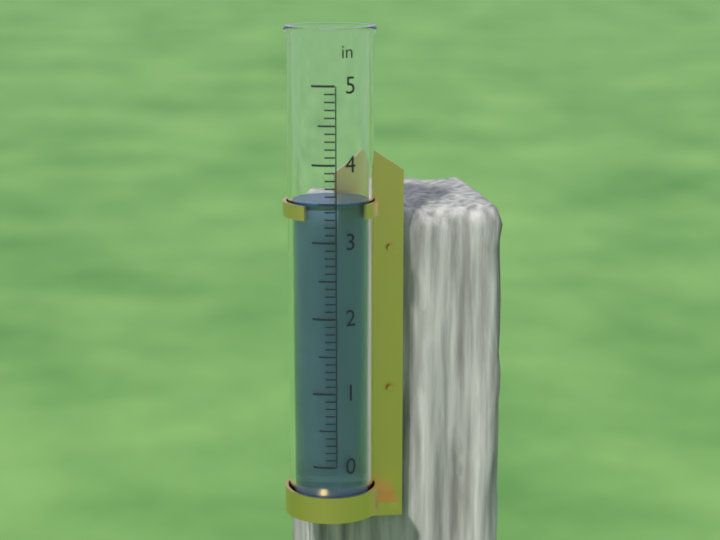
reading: 3.5 in
